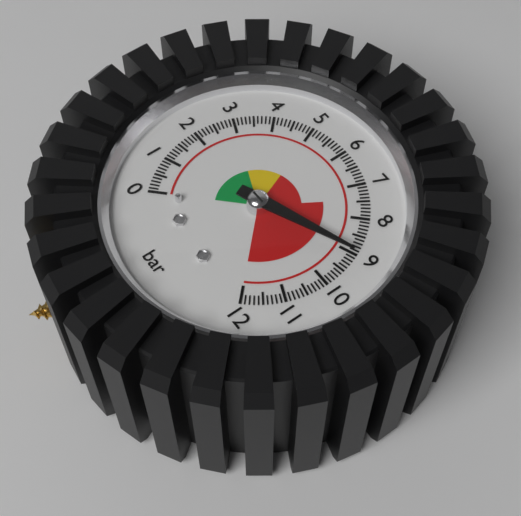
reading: 9.0 bar
